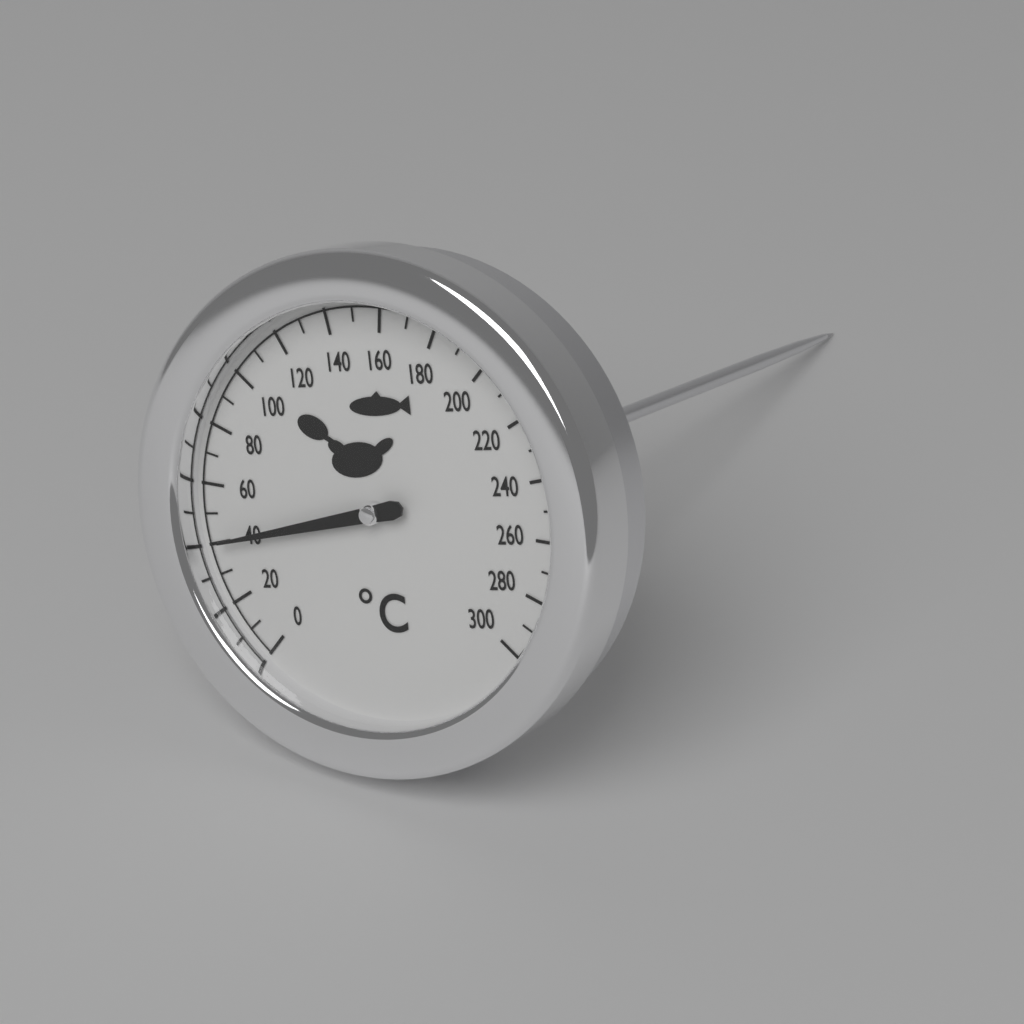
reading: 40 °C
